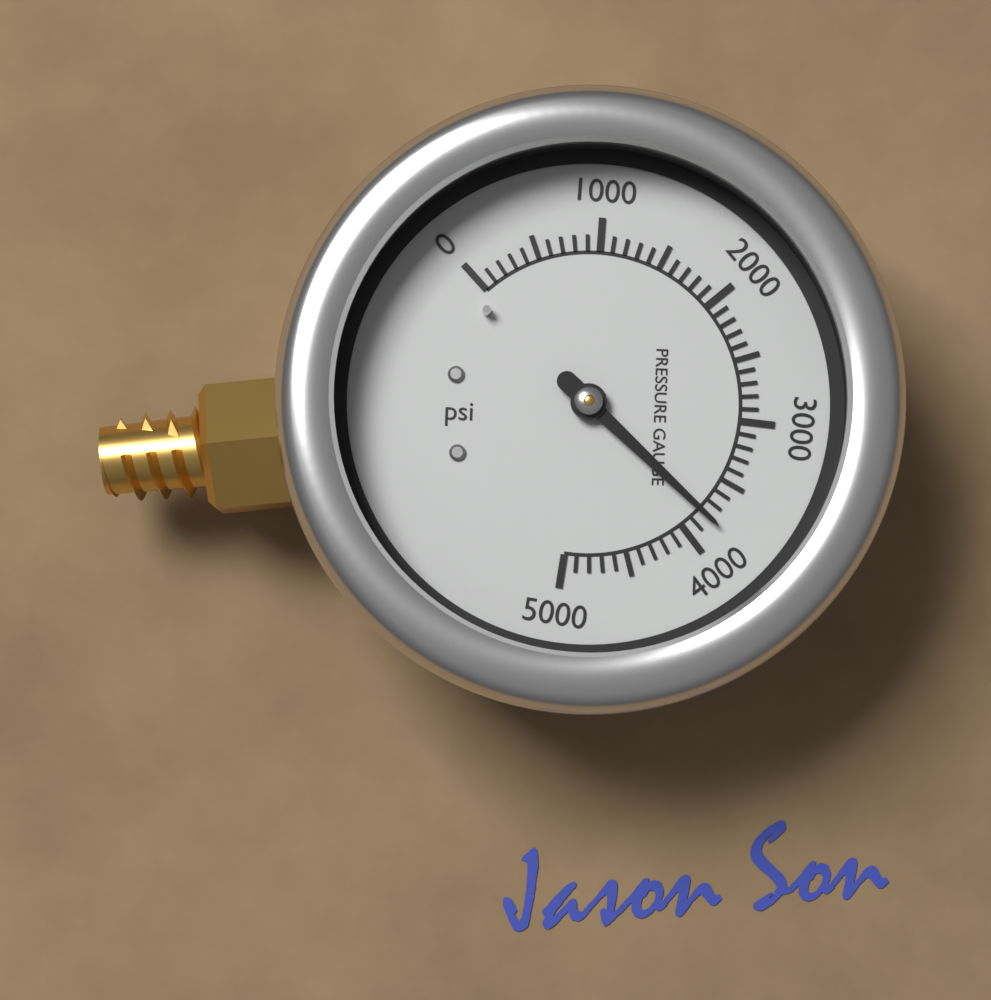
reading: 3800 psi
